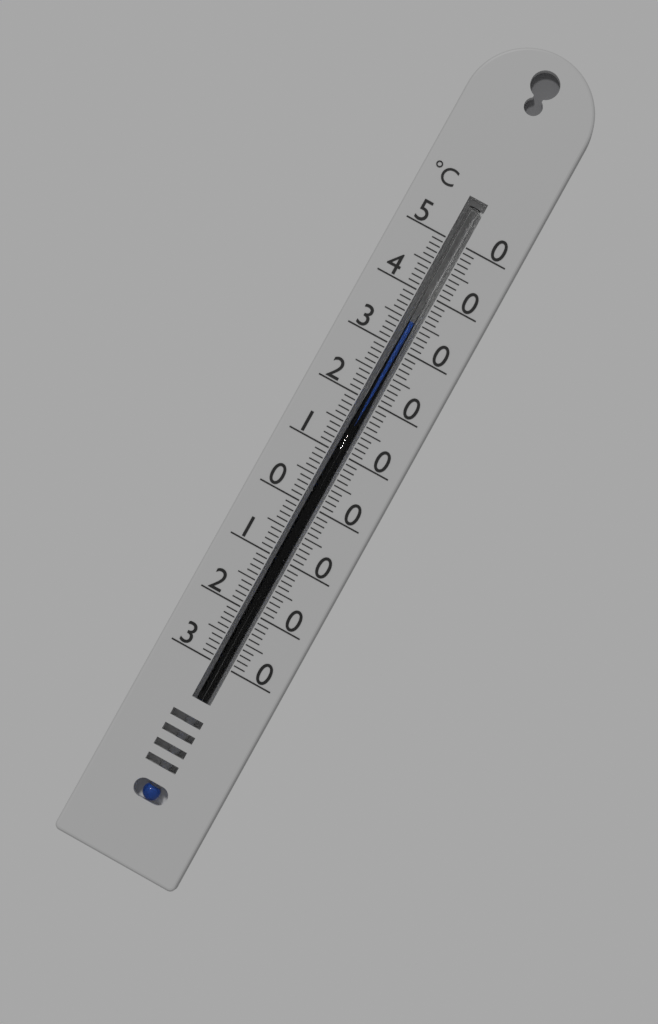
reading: 35 °C
